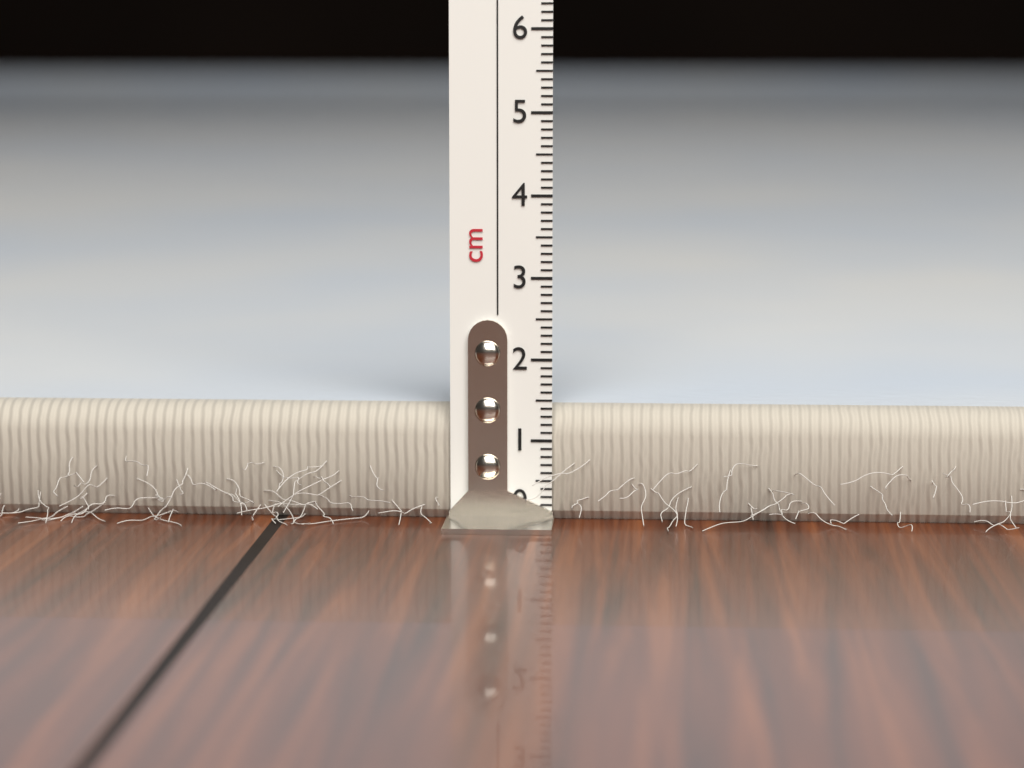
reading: 1.4 cm
